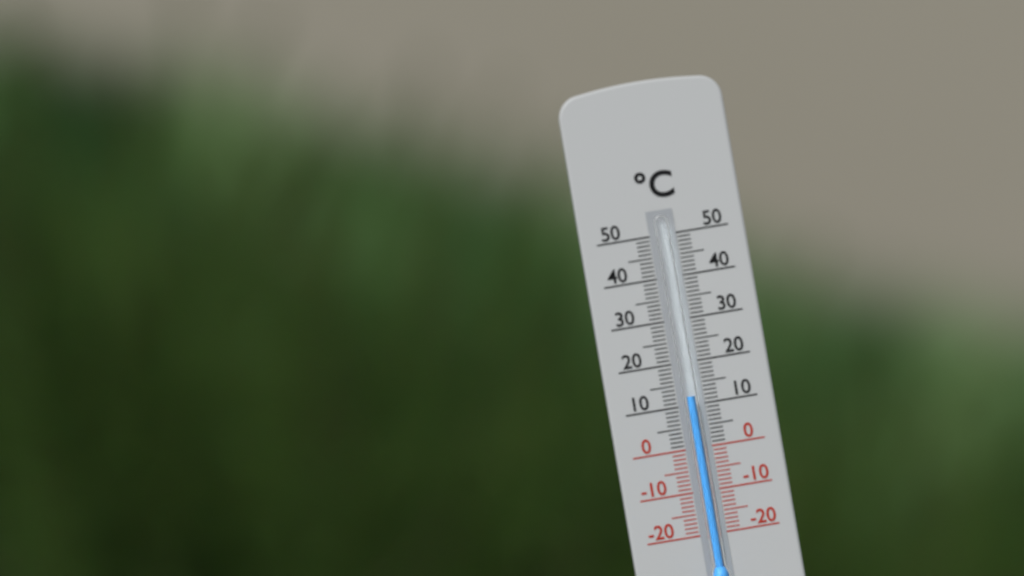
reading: 12 °C
